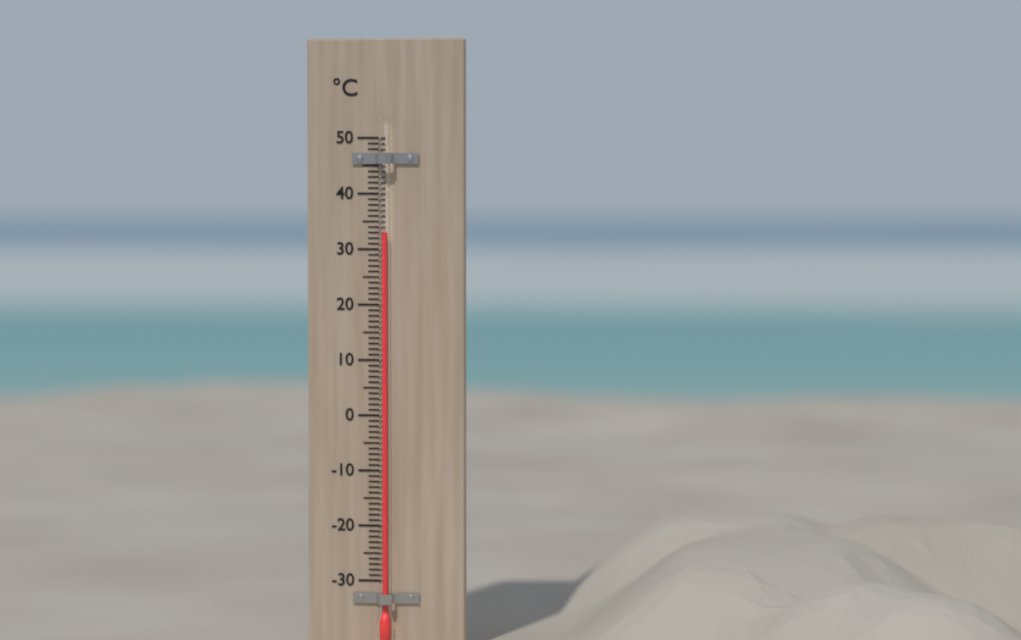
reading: 33 °C
